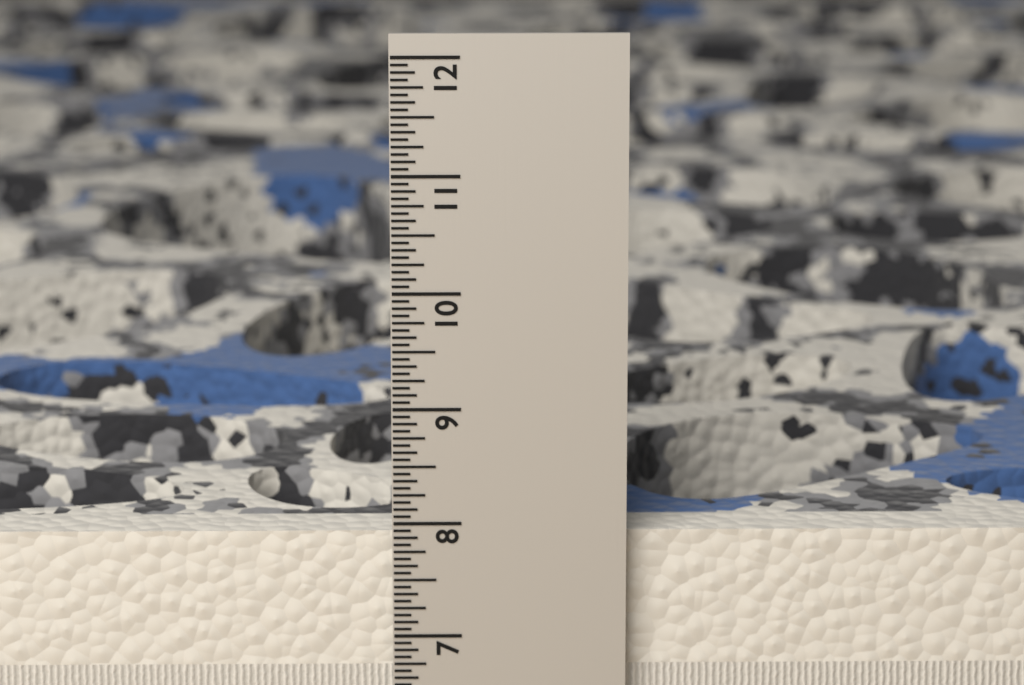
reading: 7.8750 in
